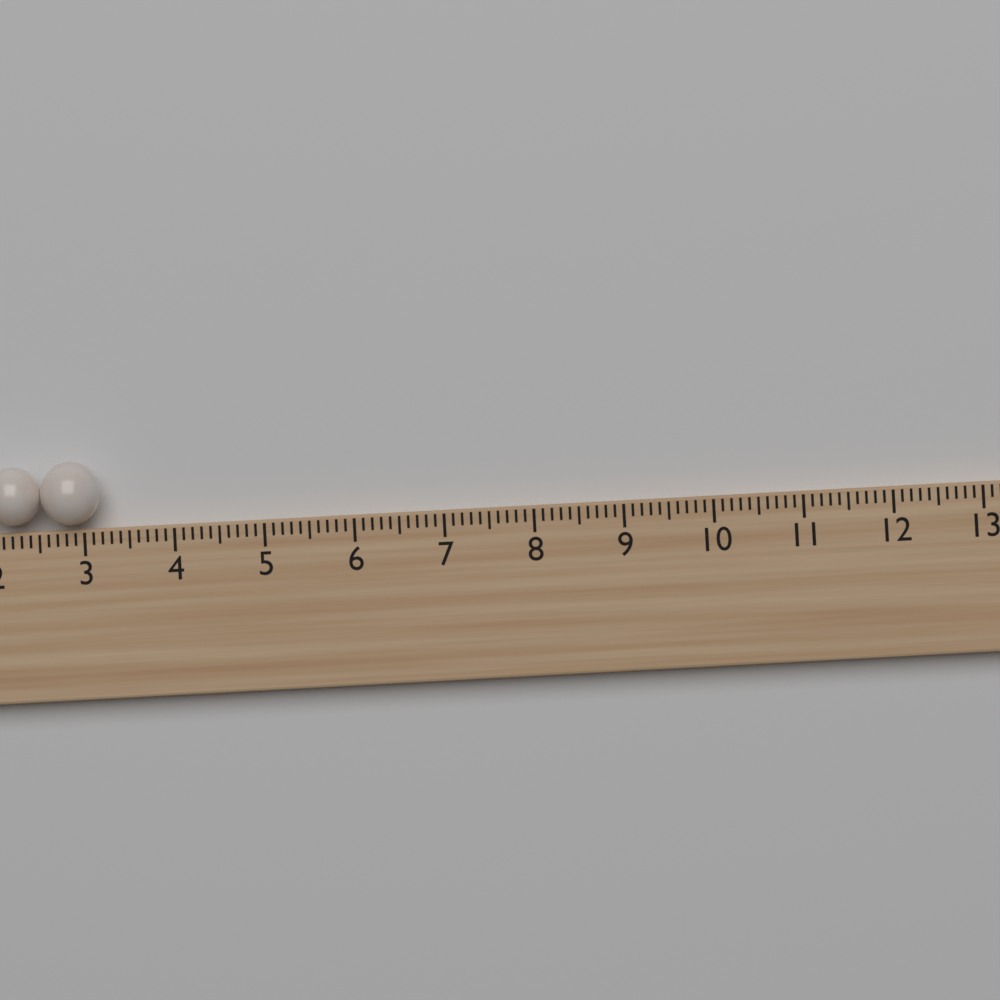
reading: 3.2 (no unit)
